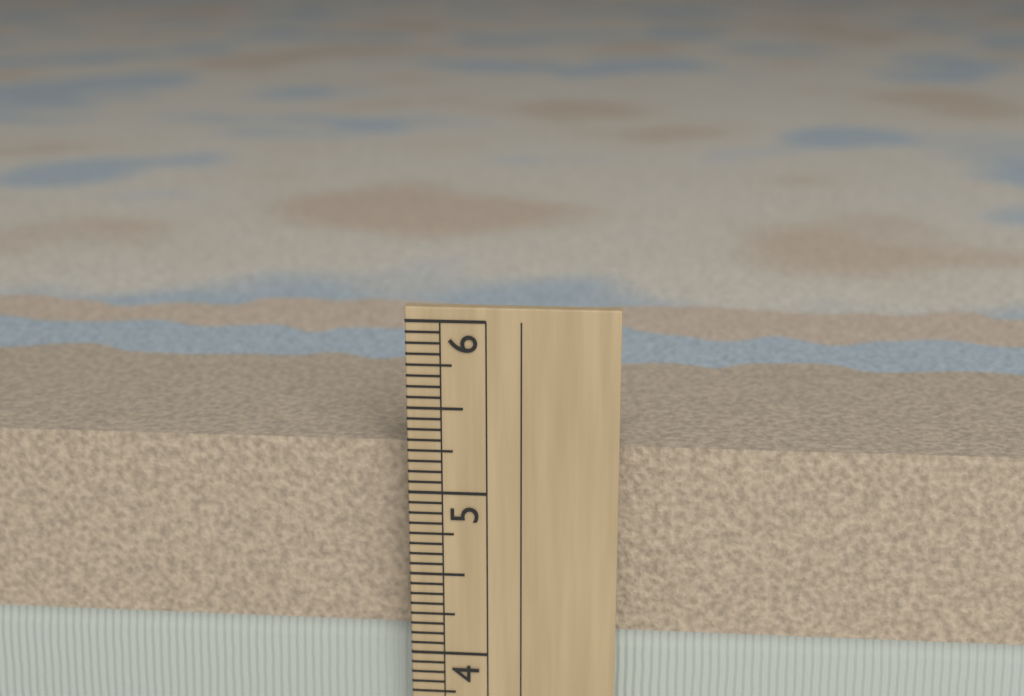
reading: 5.2500 in
